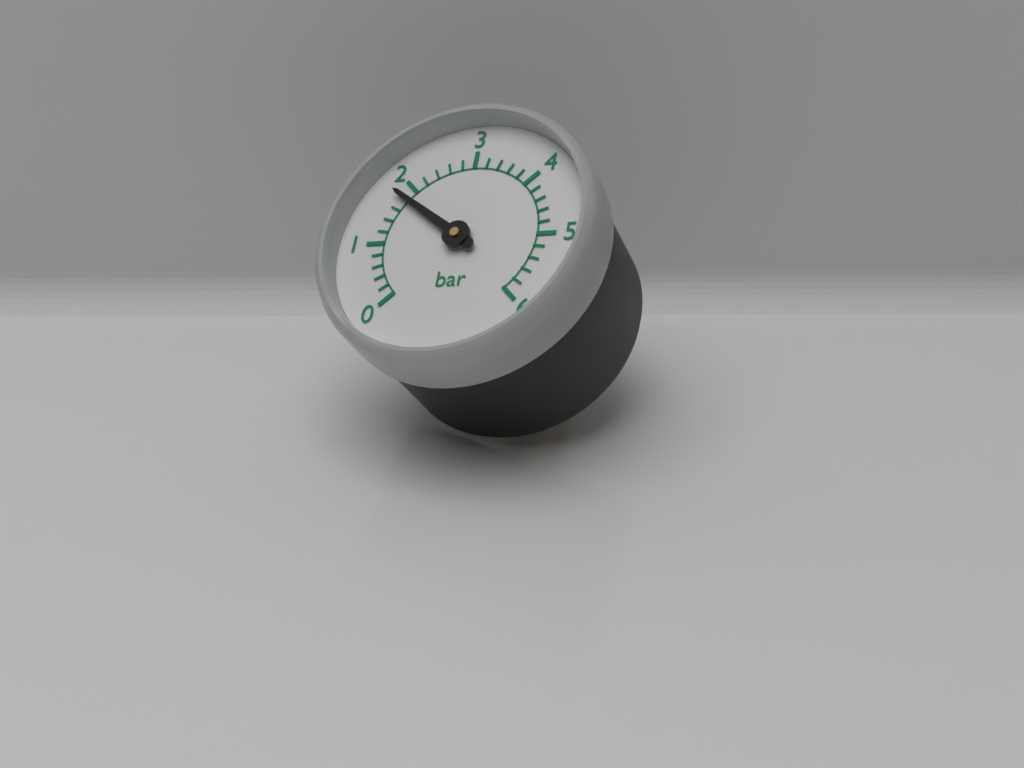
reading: 1.8 bar
